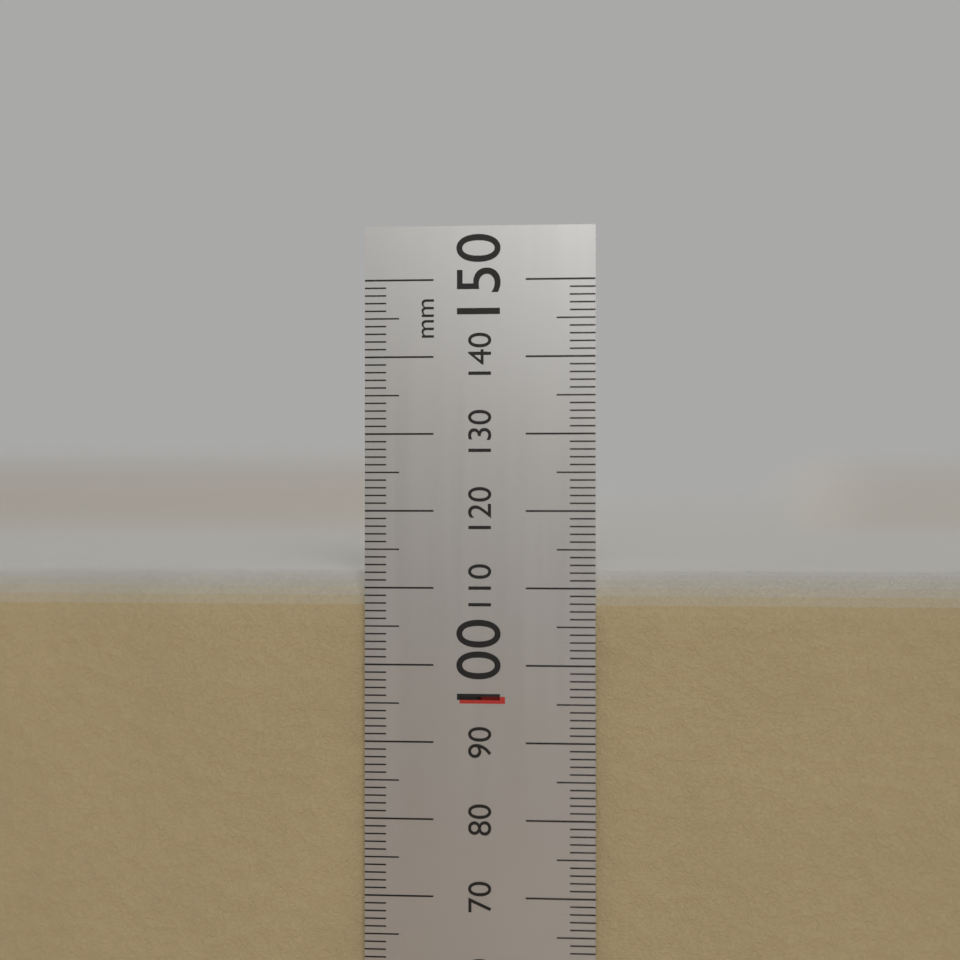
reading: 112 mm
